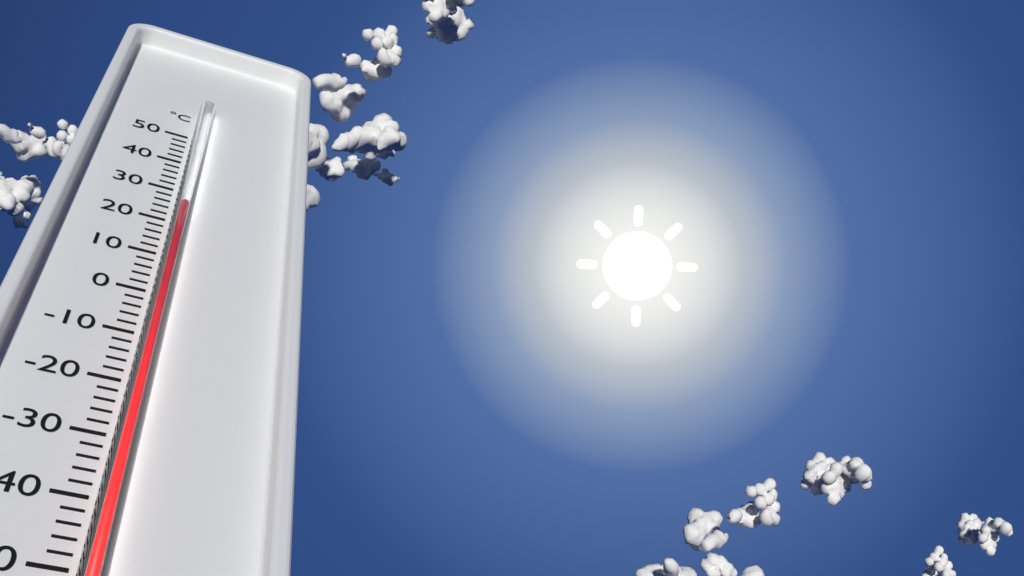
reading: 22 °C
